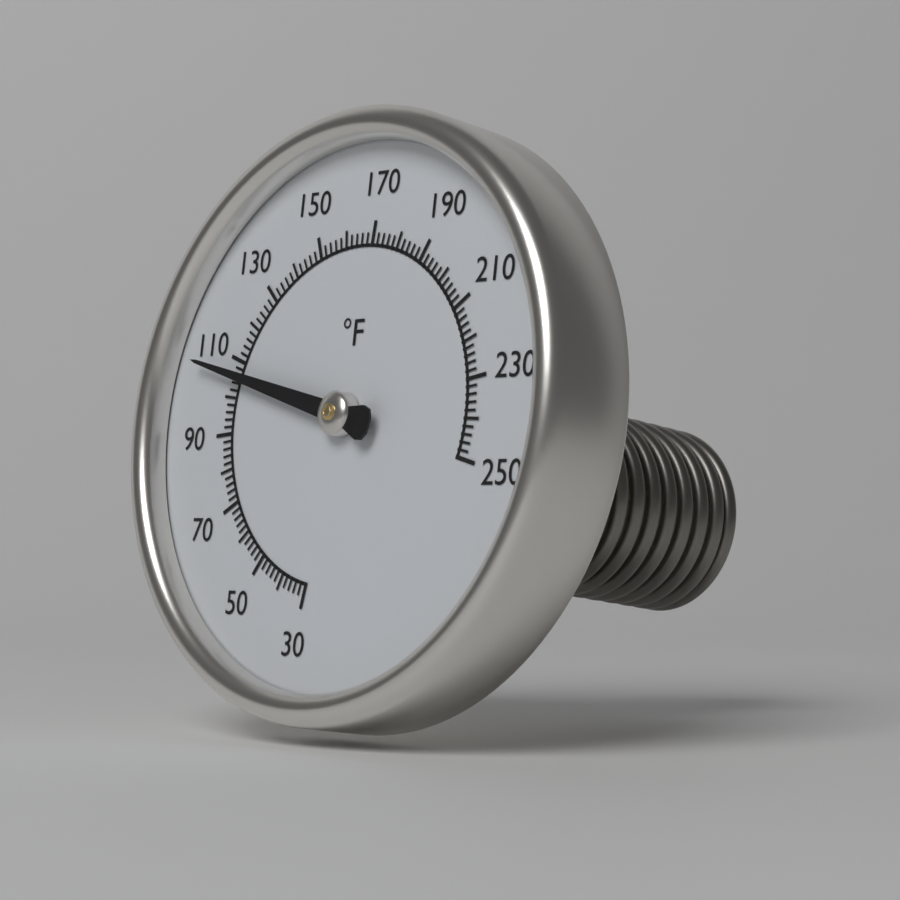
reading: 106 °F
